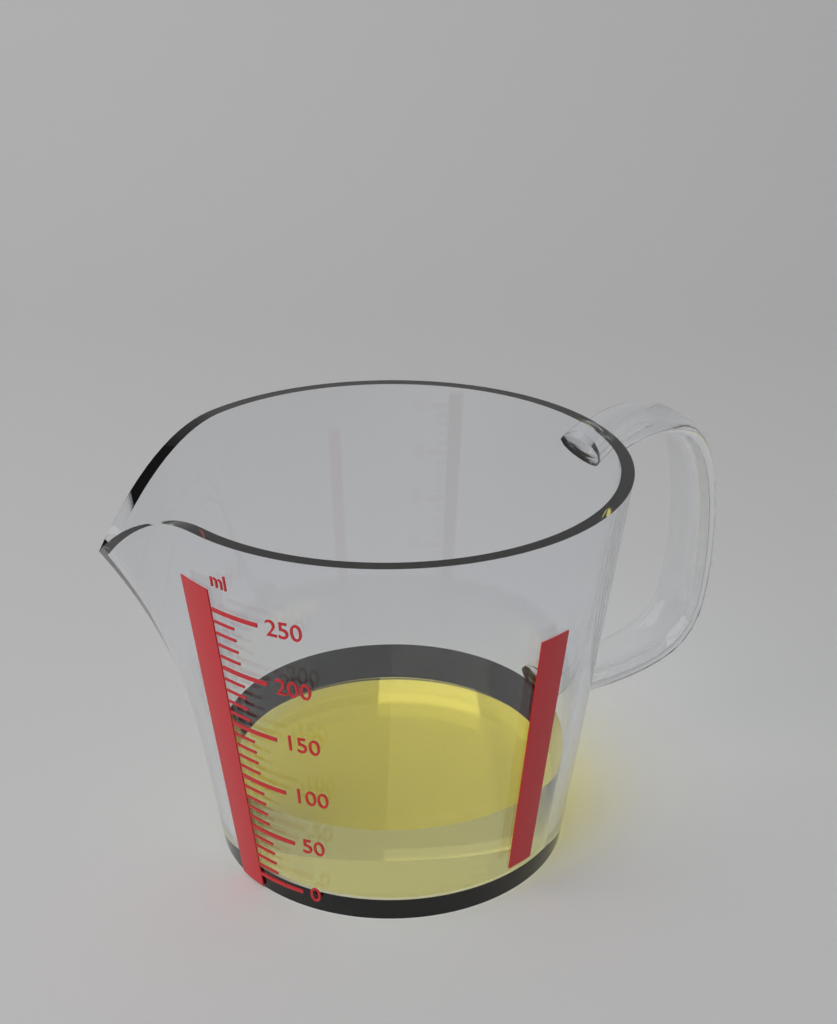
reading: 70 ml
